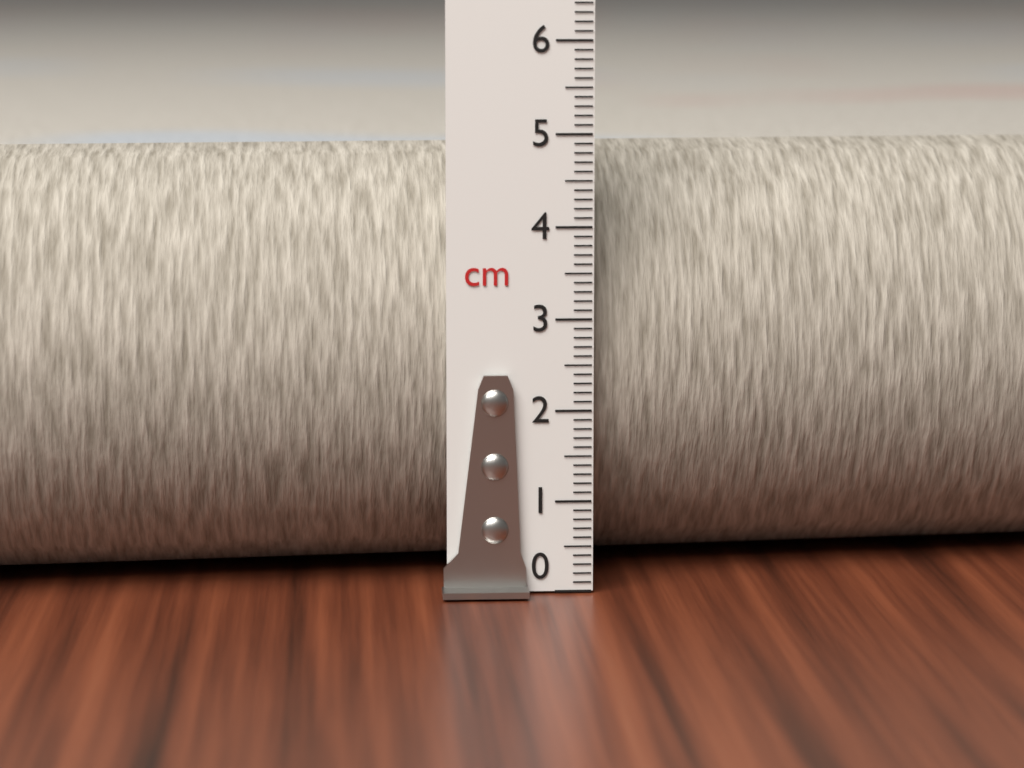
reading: 4.8 cm
